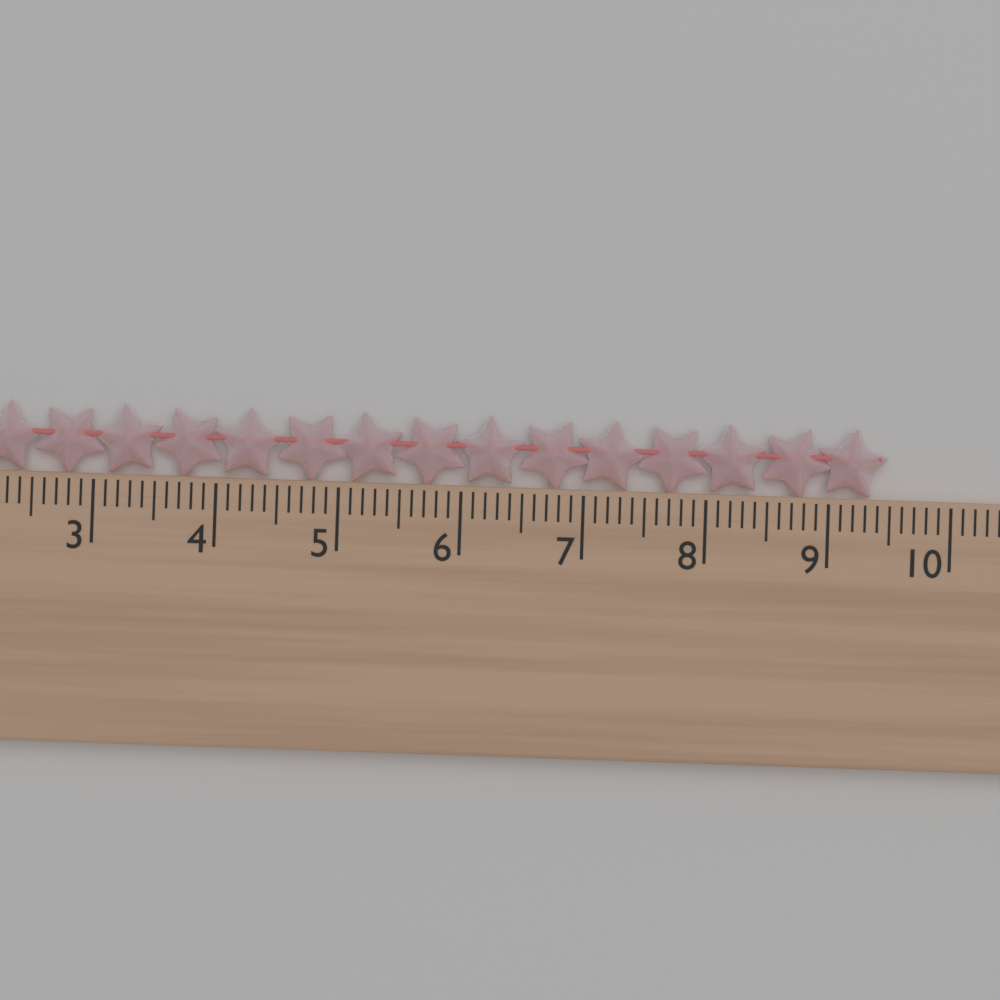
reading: 9.5 cm
